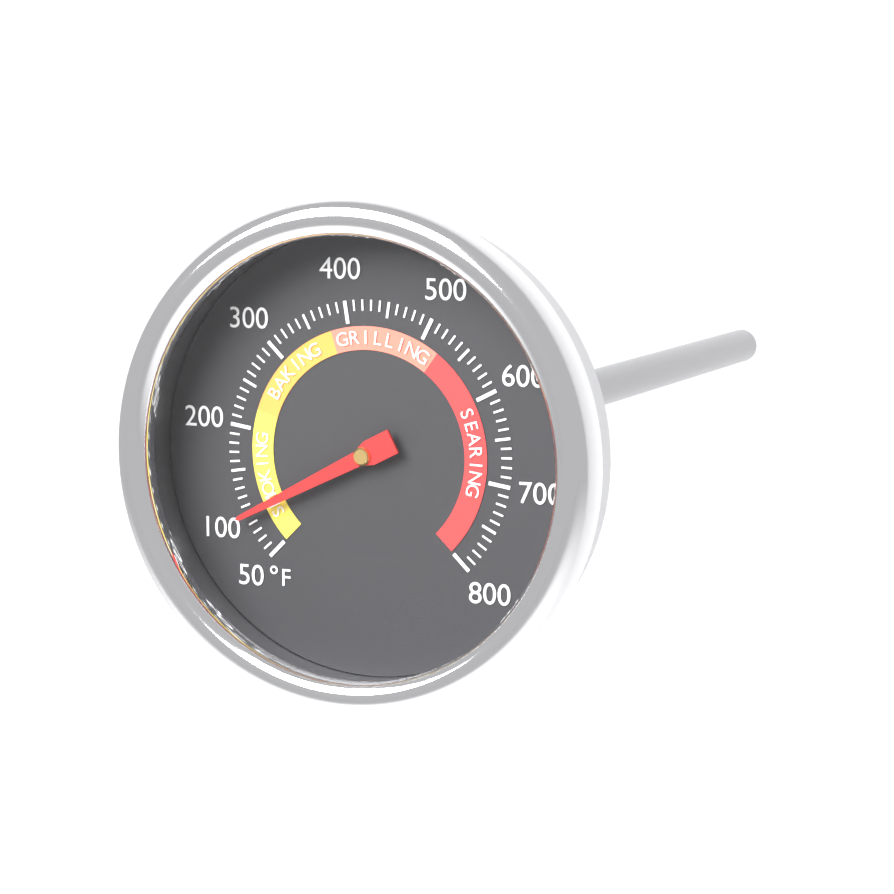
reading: 100 °F
